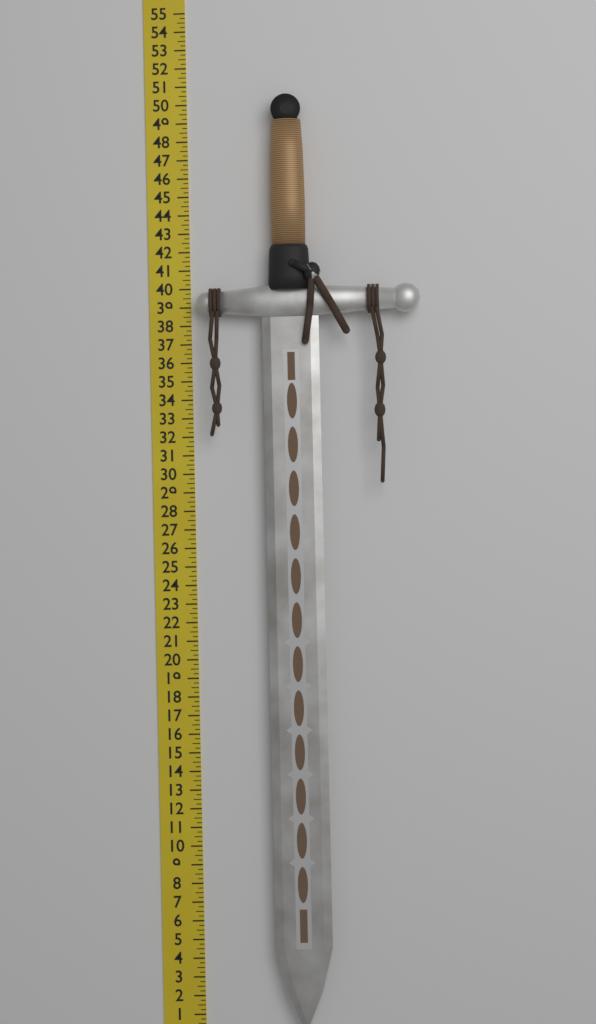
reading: 50.25 in
